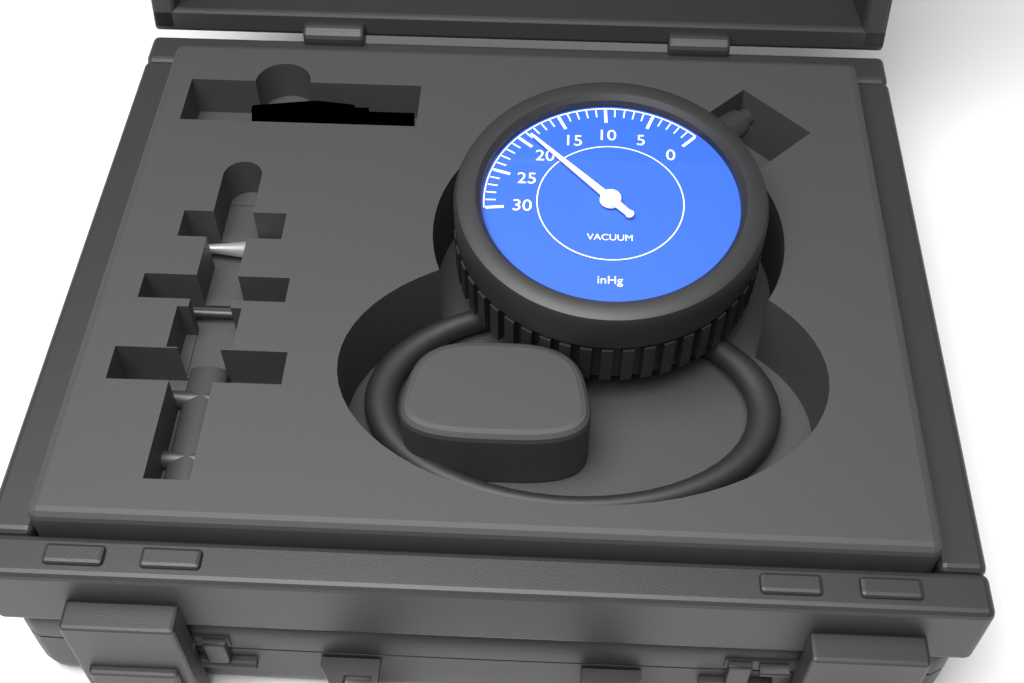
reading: 19 inHg
